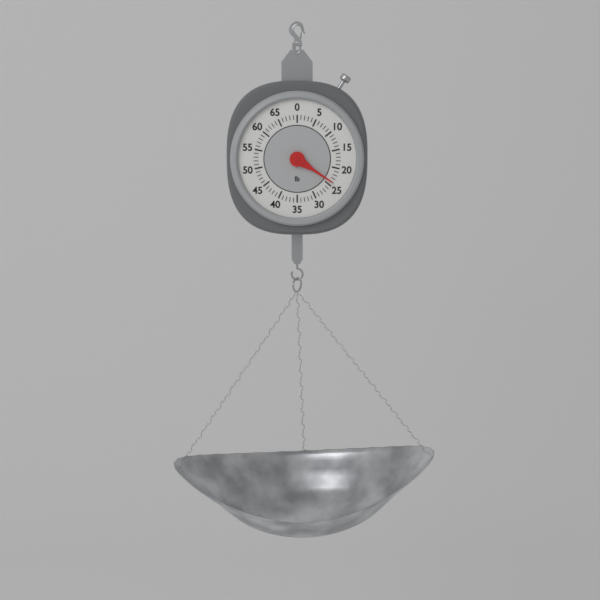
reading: 24 lb
